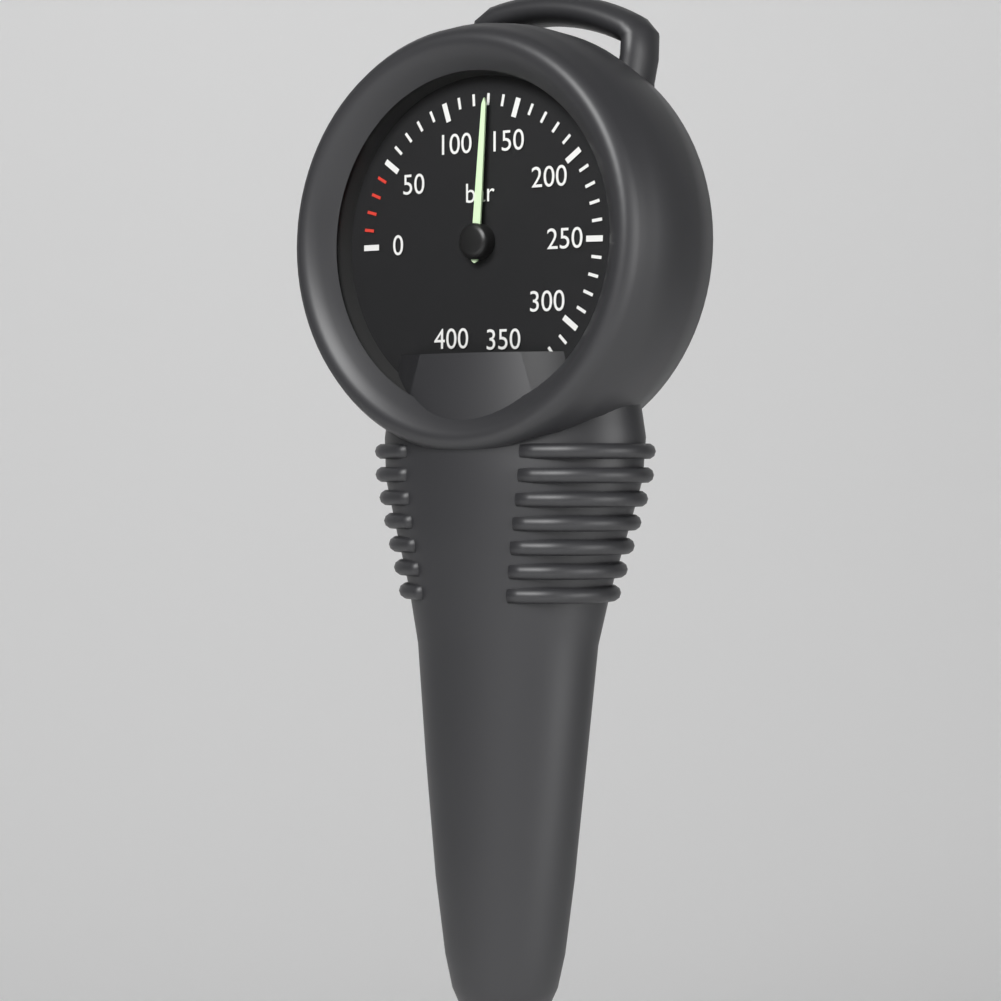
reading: 130 bar
